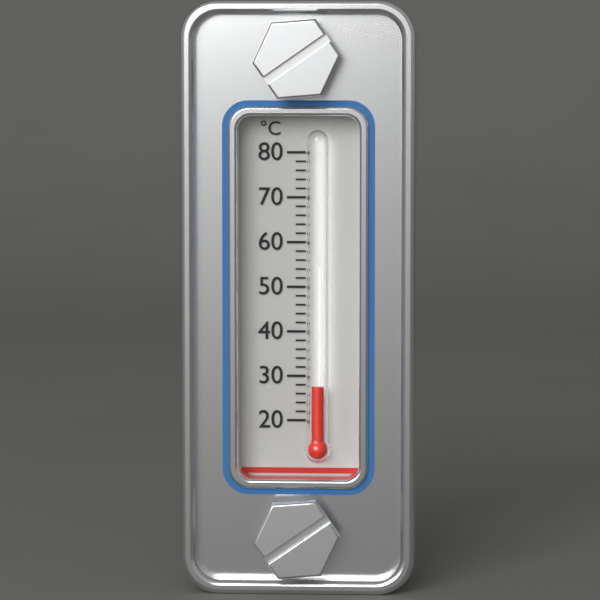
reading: 28 °C
